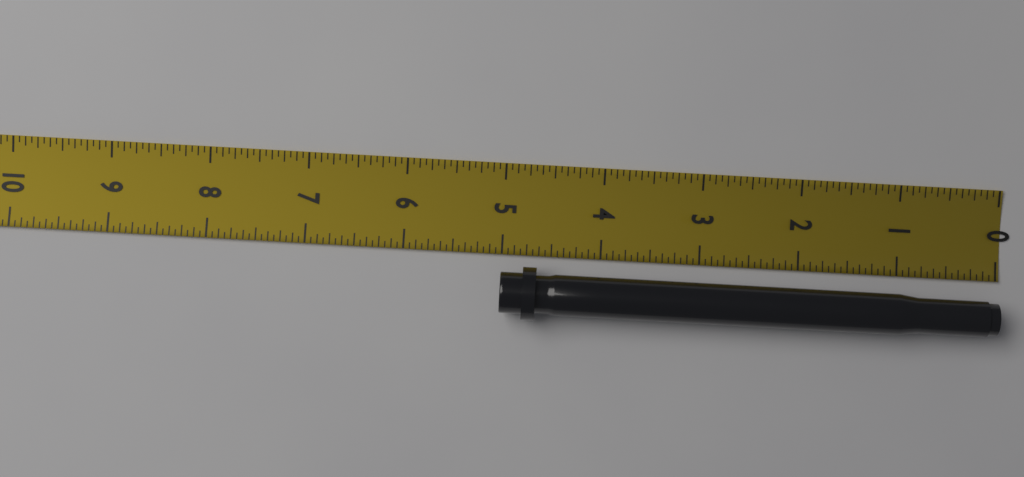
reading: 5.0000 in
